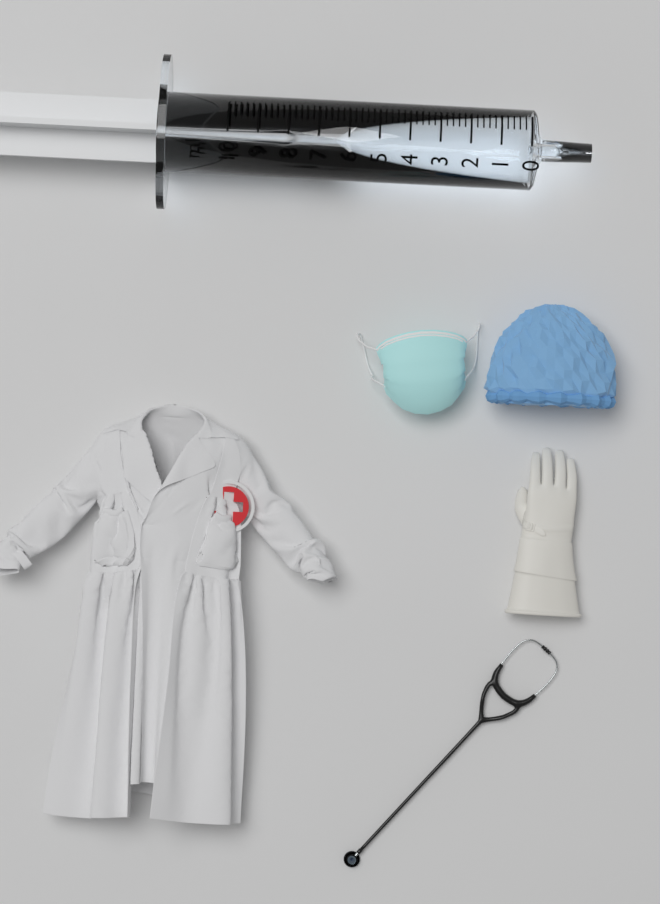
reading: 6.6 ml
